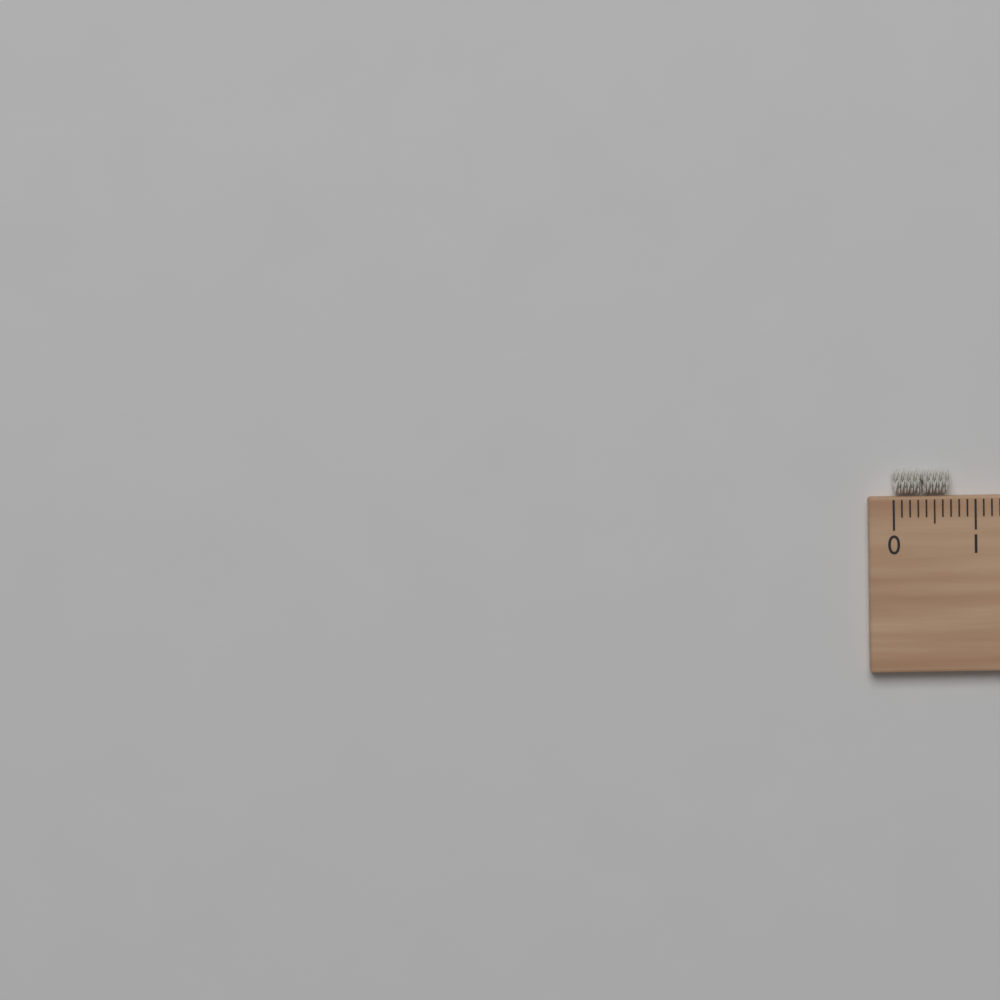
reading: 0.7 cm
